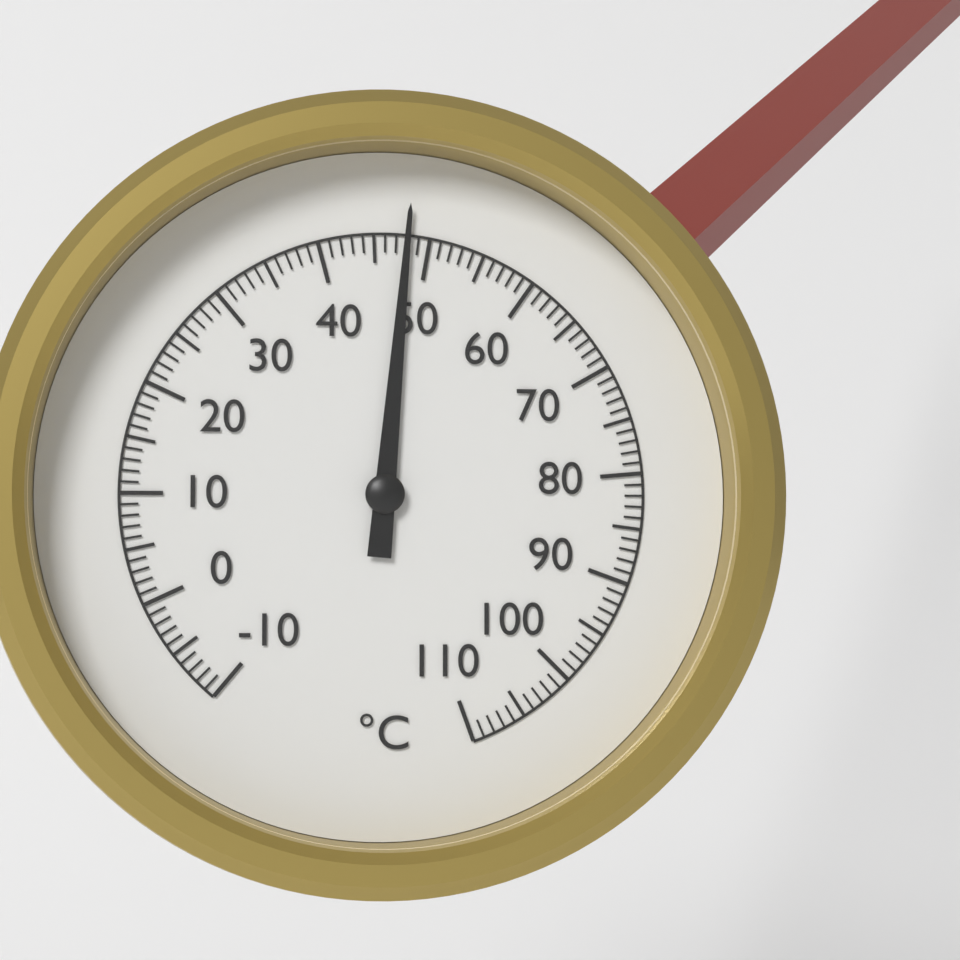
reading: 48 °C
